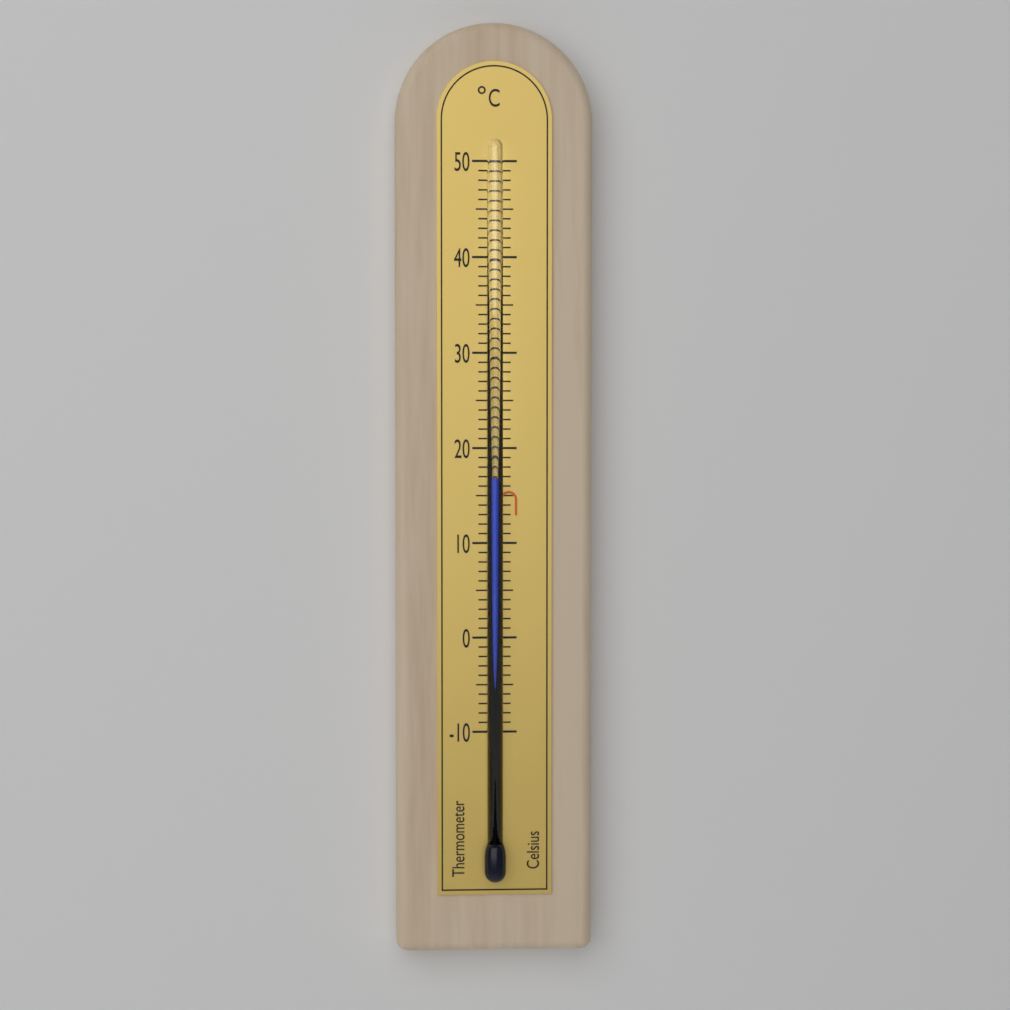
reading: 17 °C
